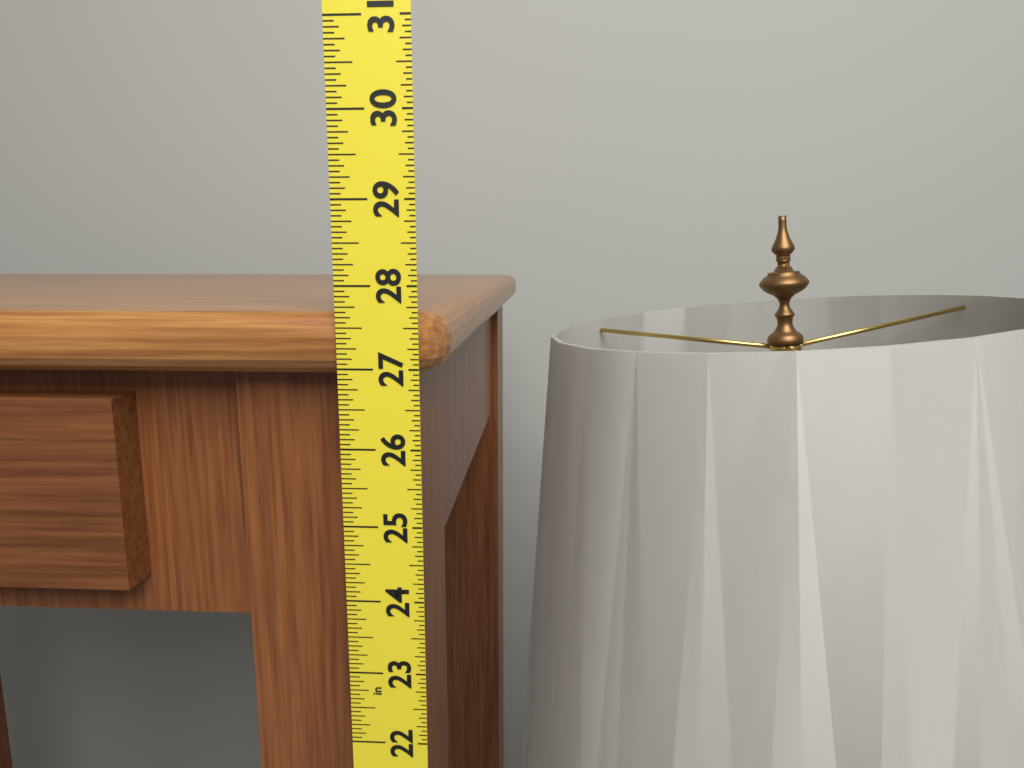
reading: 27.6875 in
